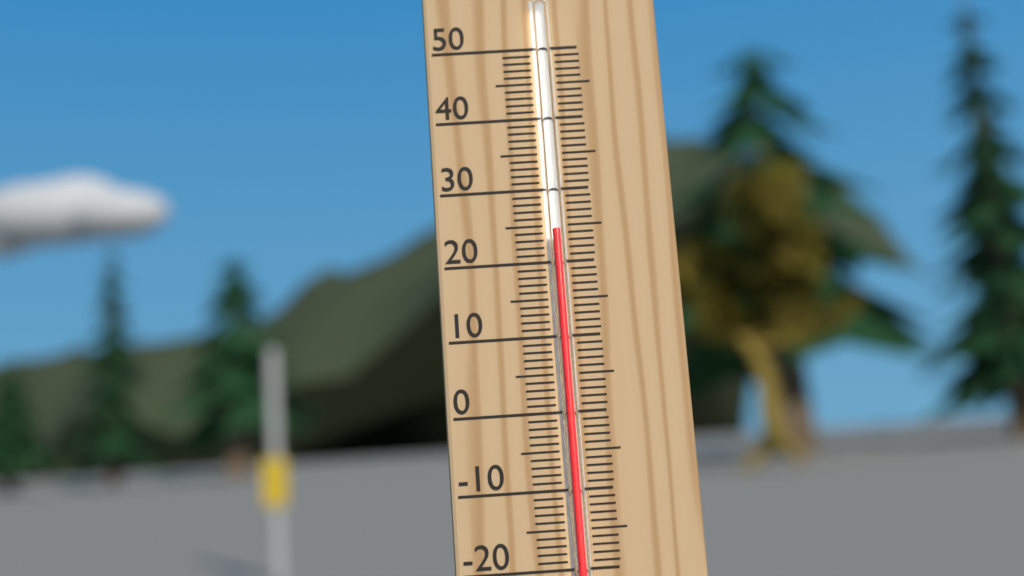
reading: 24 °C
